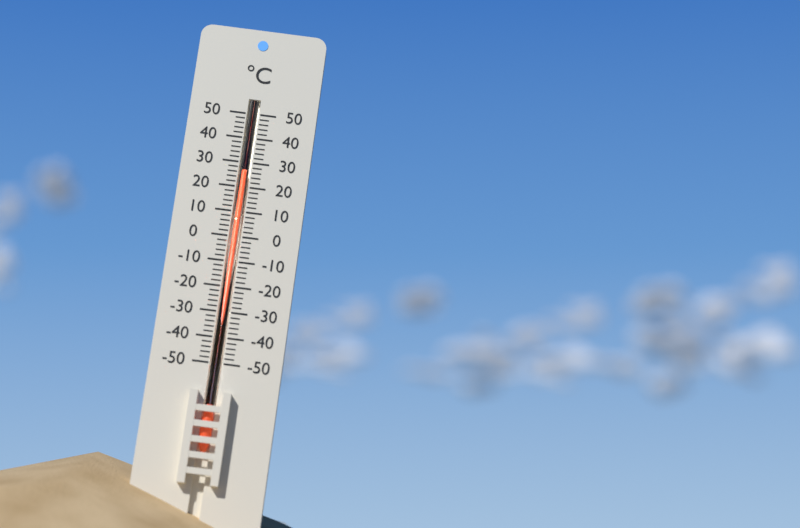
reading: 26 °C
